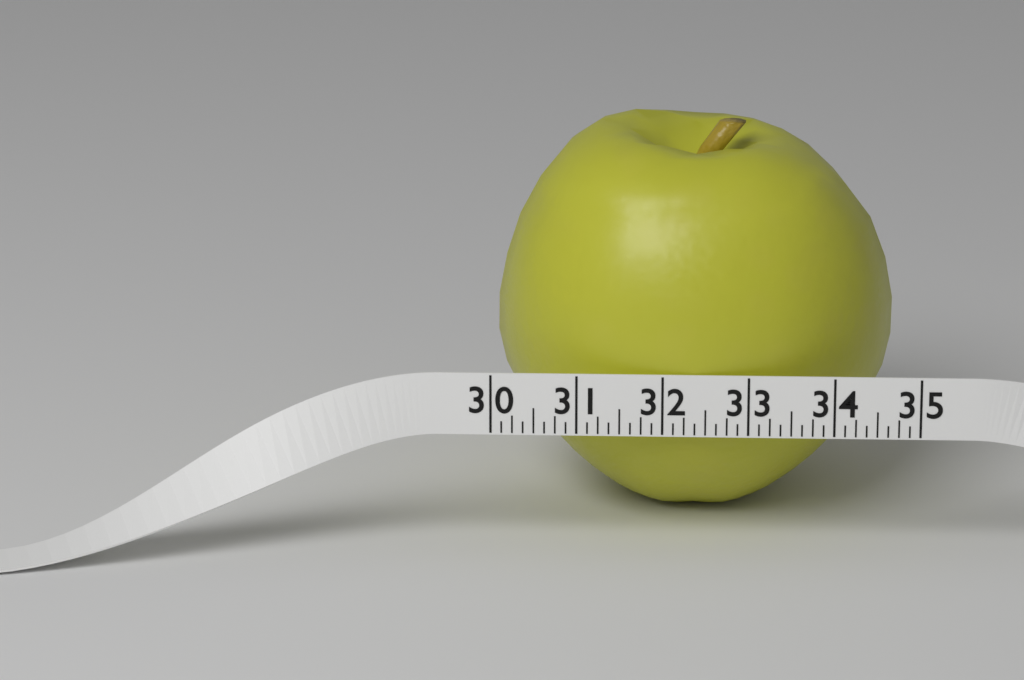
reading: 34.750 (no unit)
